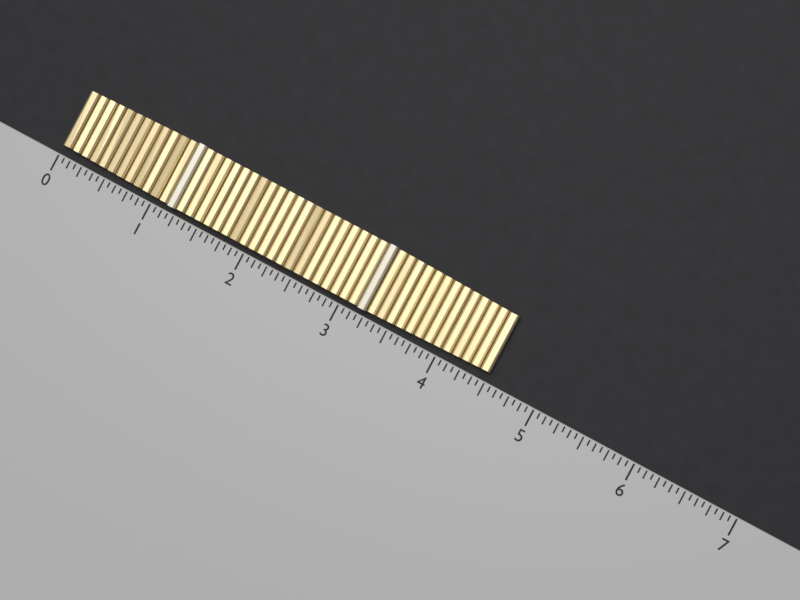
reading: 4.5000 (no unit)
